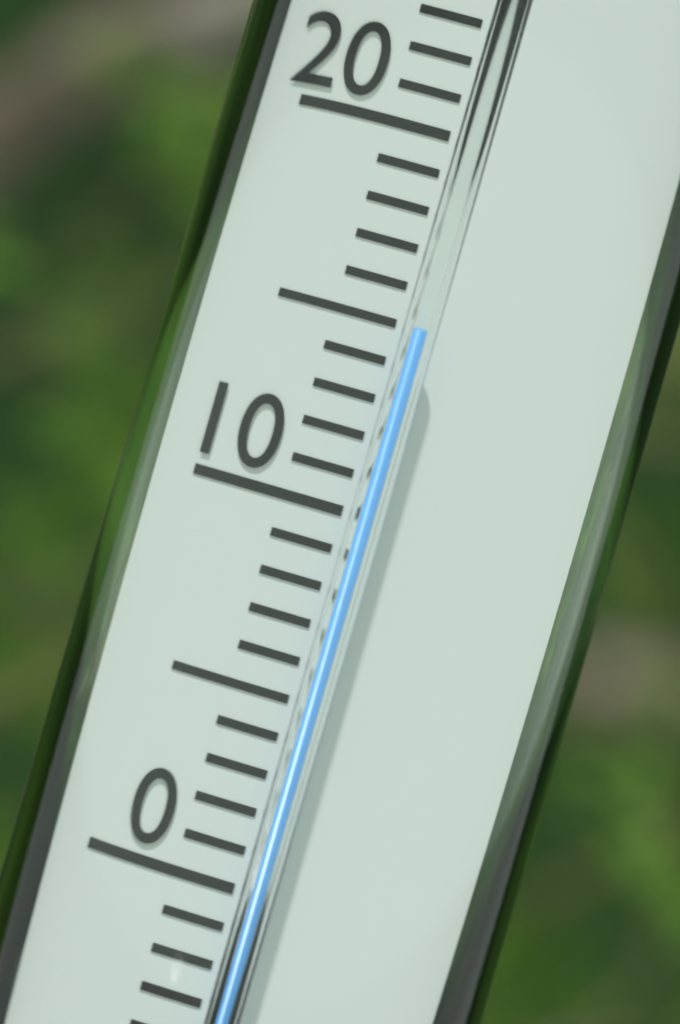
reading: 15 °C
